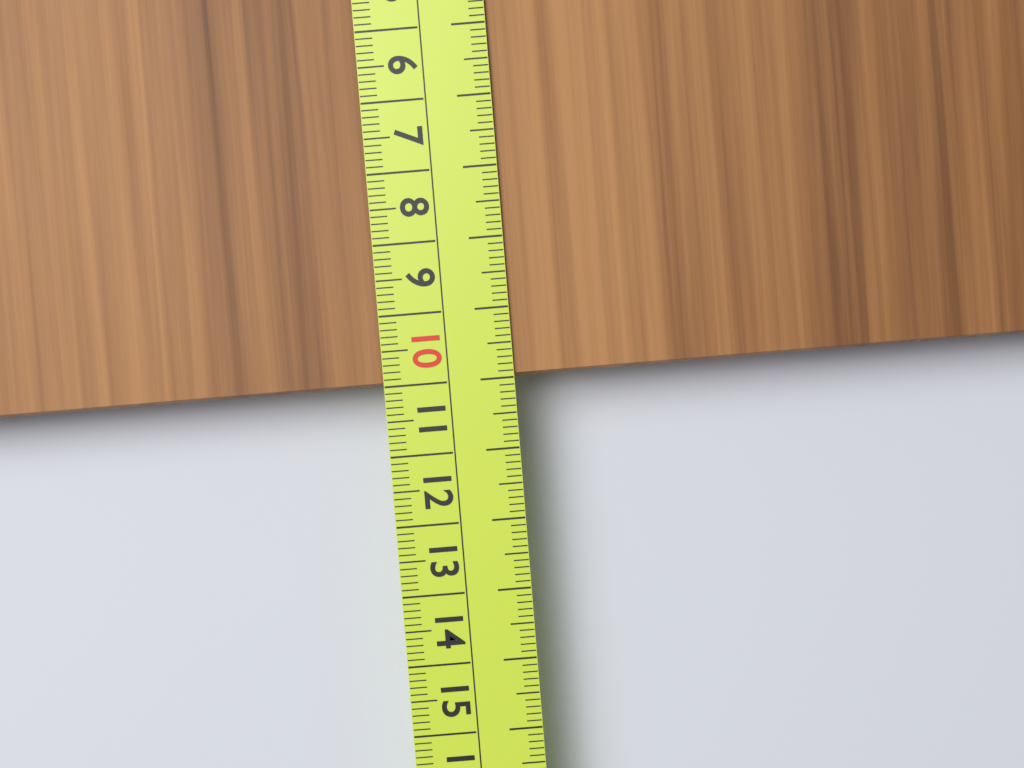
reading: 10.0 cm
